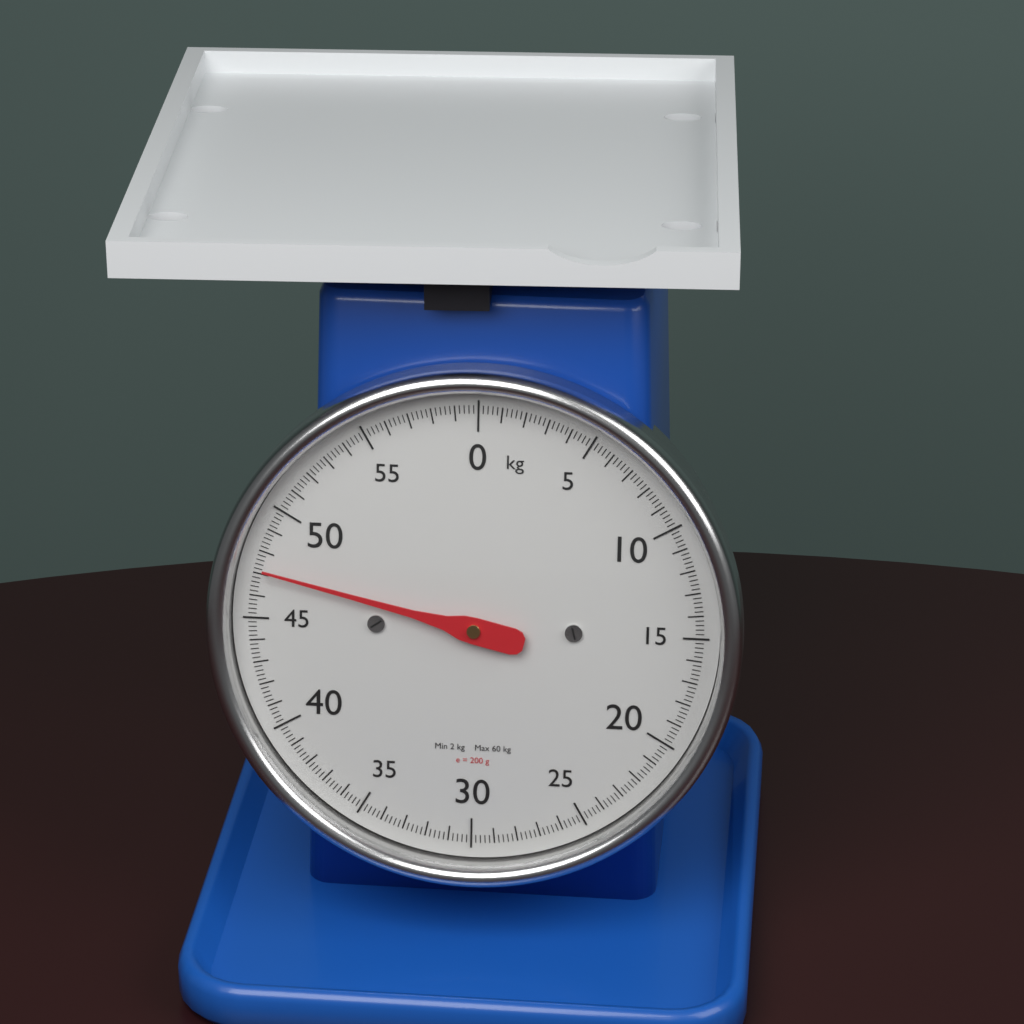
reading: 47.2 kg
